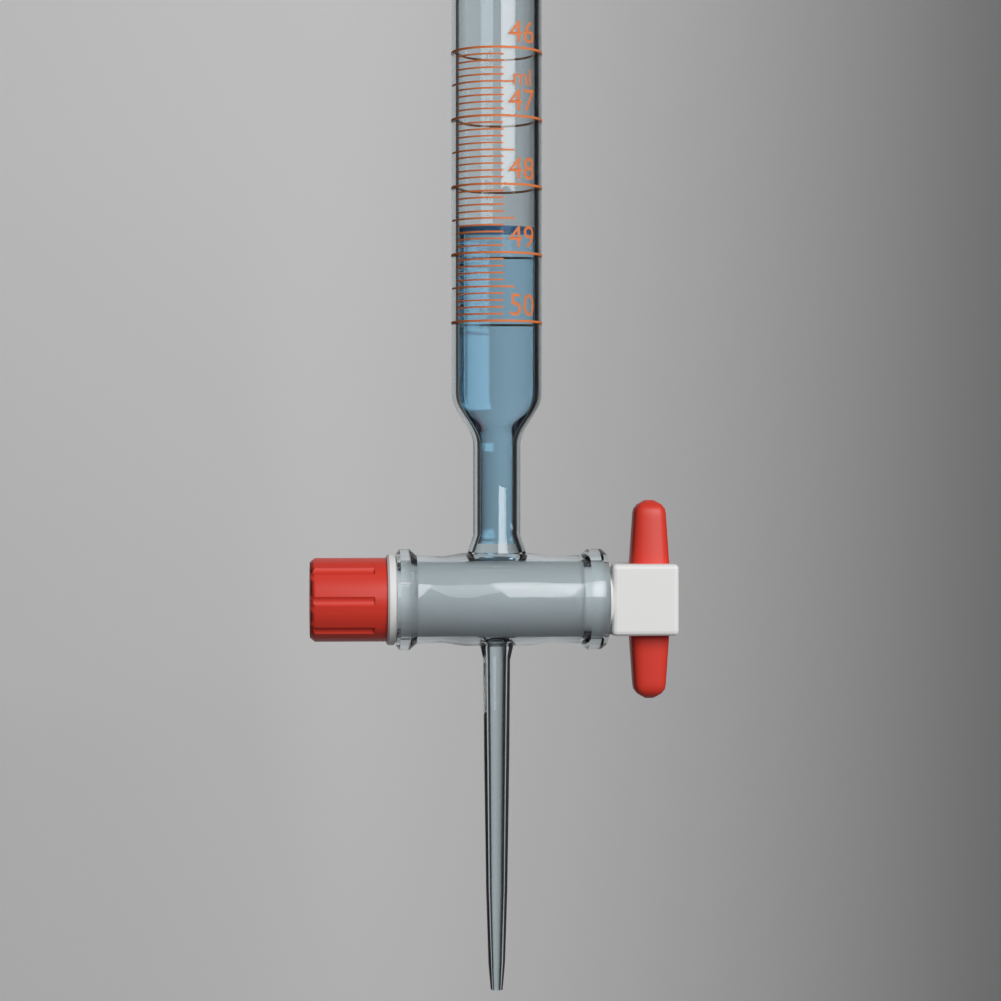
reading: 48.6 ml
